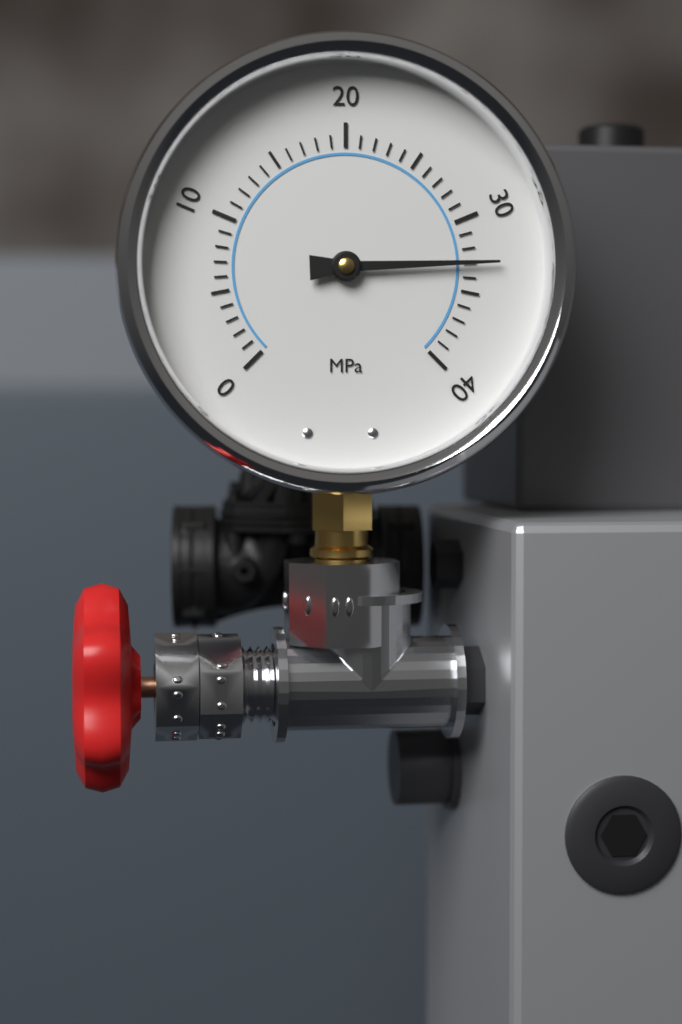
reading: 33 MPa
